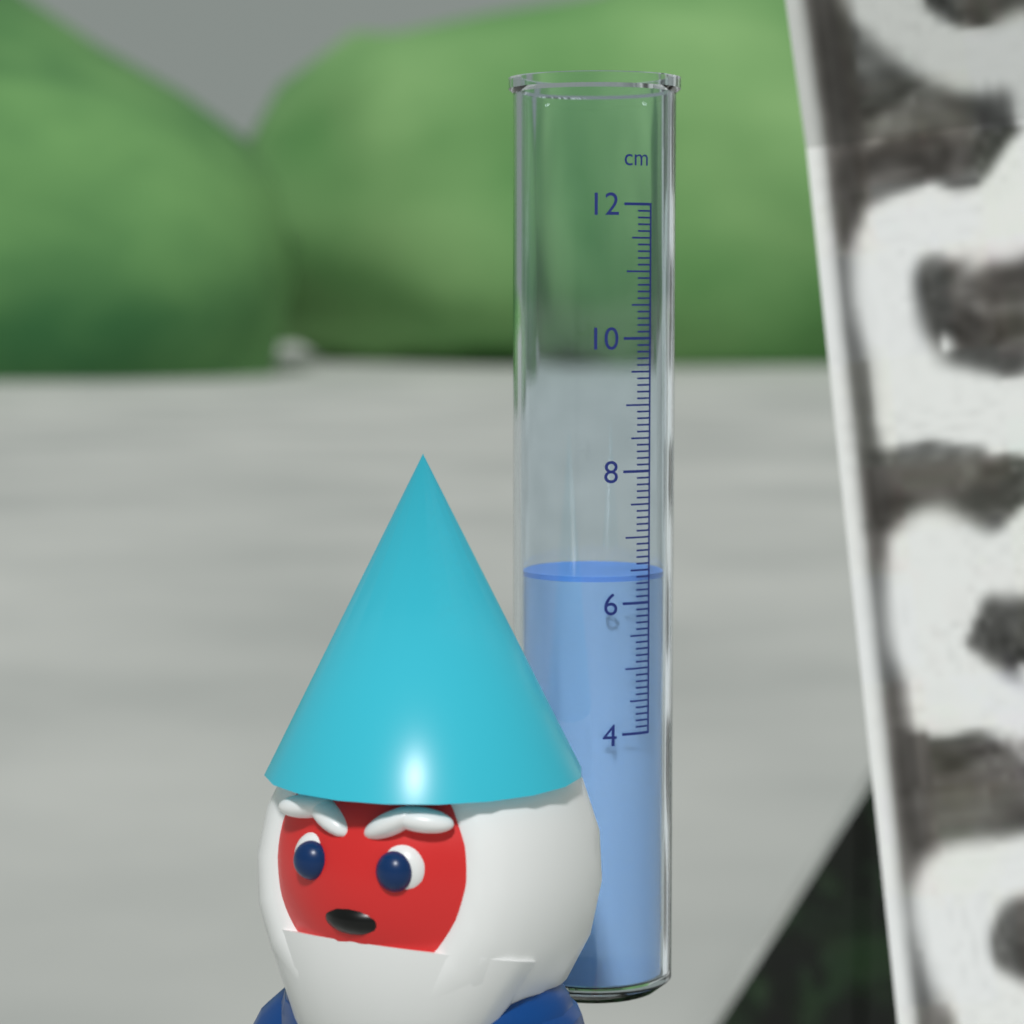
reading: 6.4 cm
